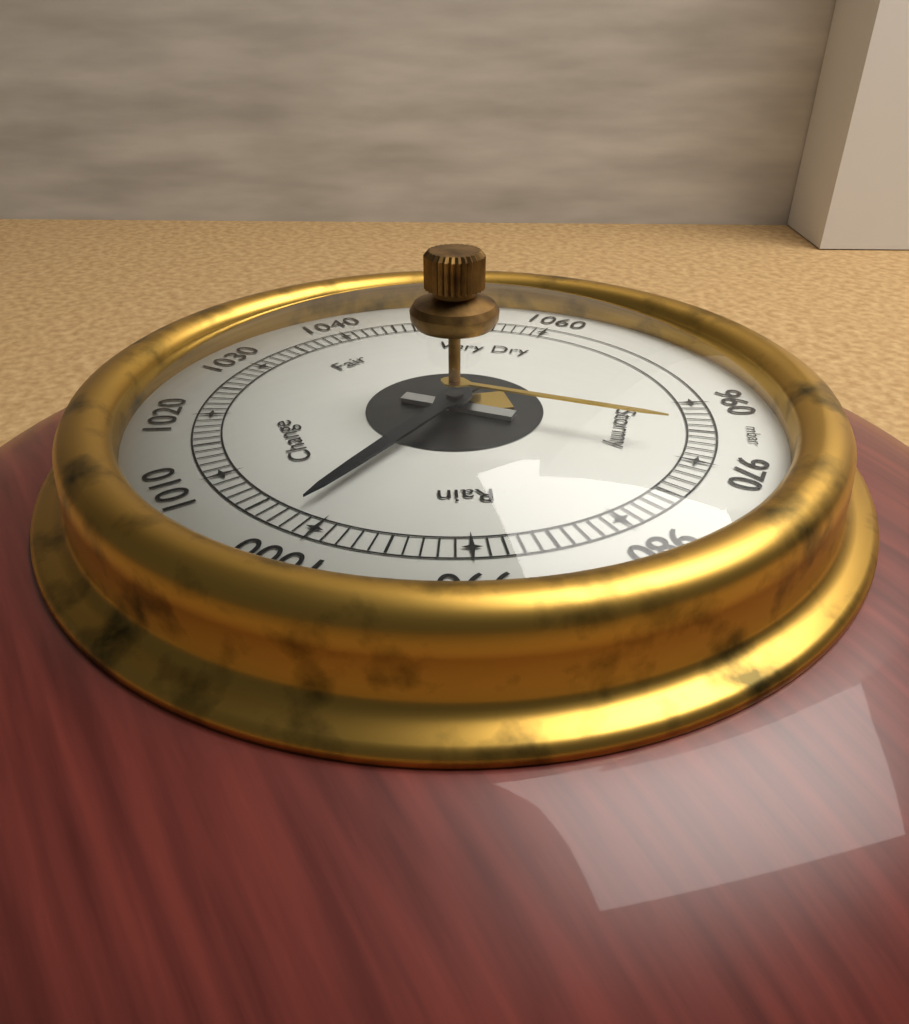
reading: 1002 mbar
